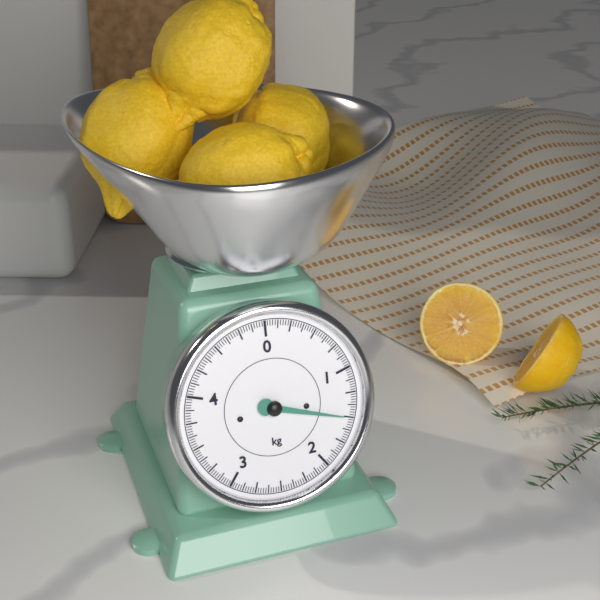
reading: 1.500 kg
